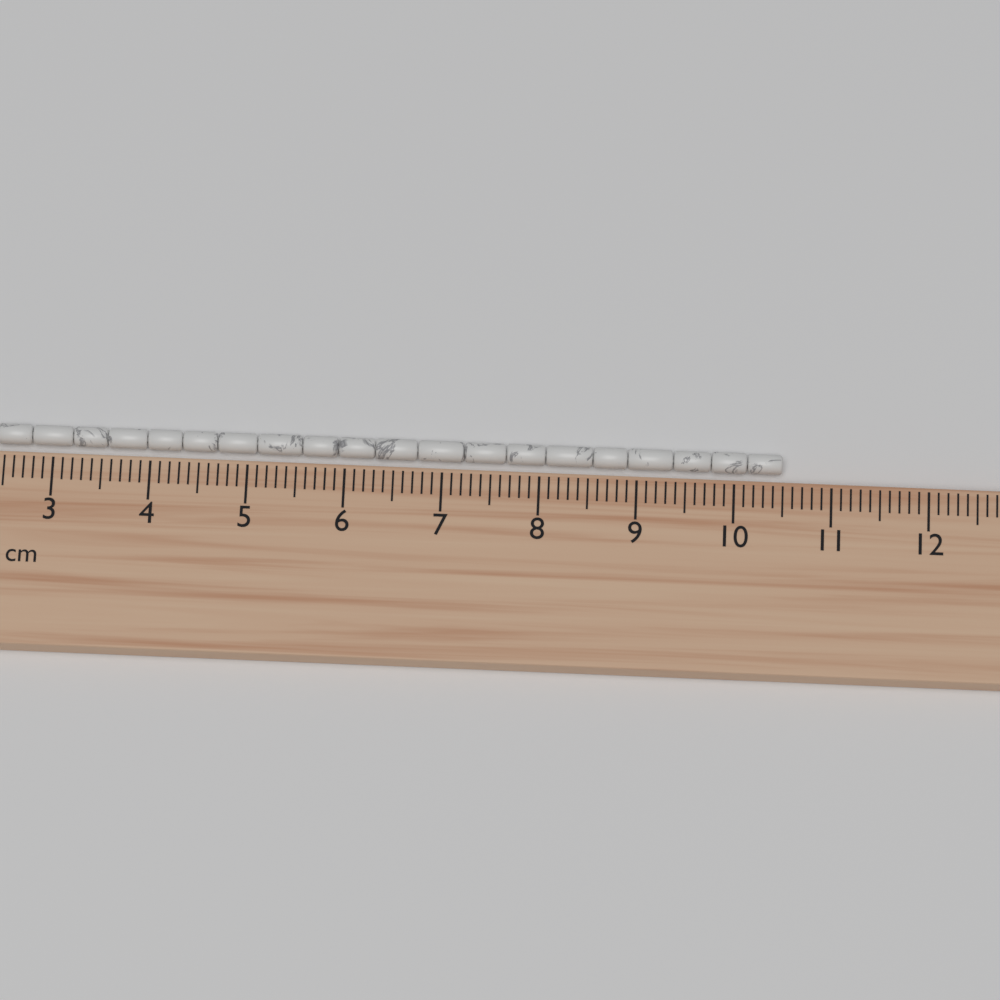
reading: 10.5 cm
